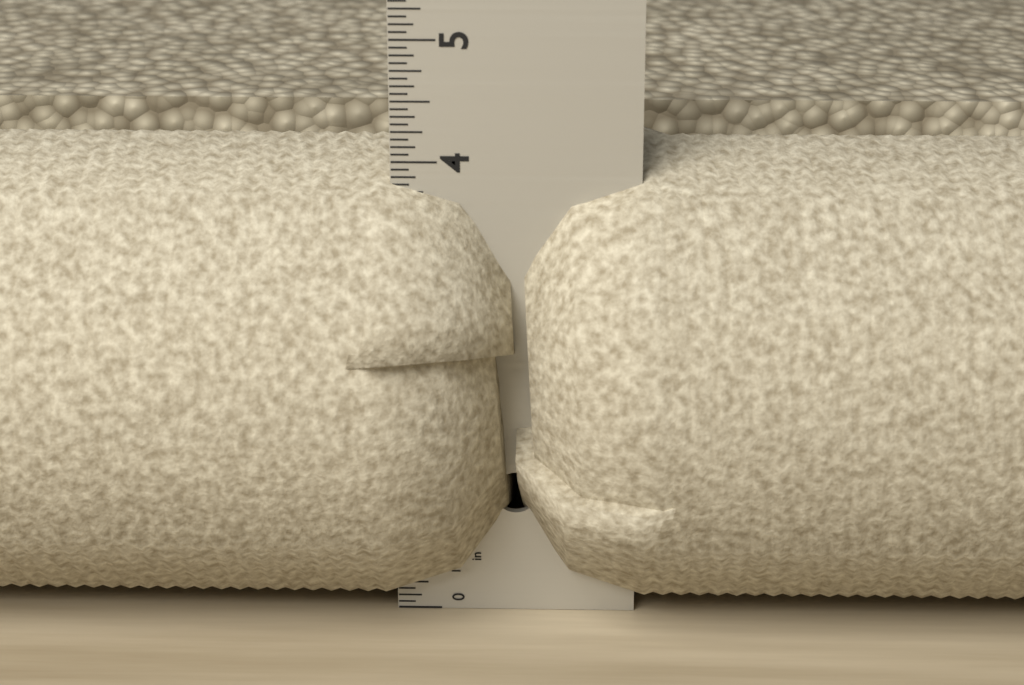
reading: 4.0625 in
